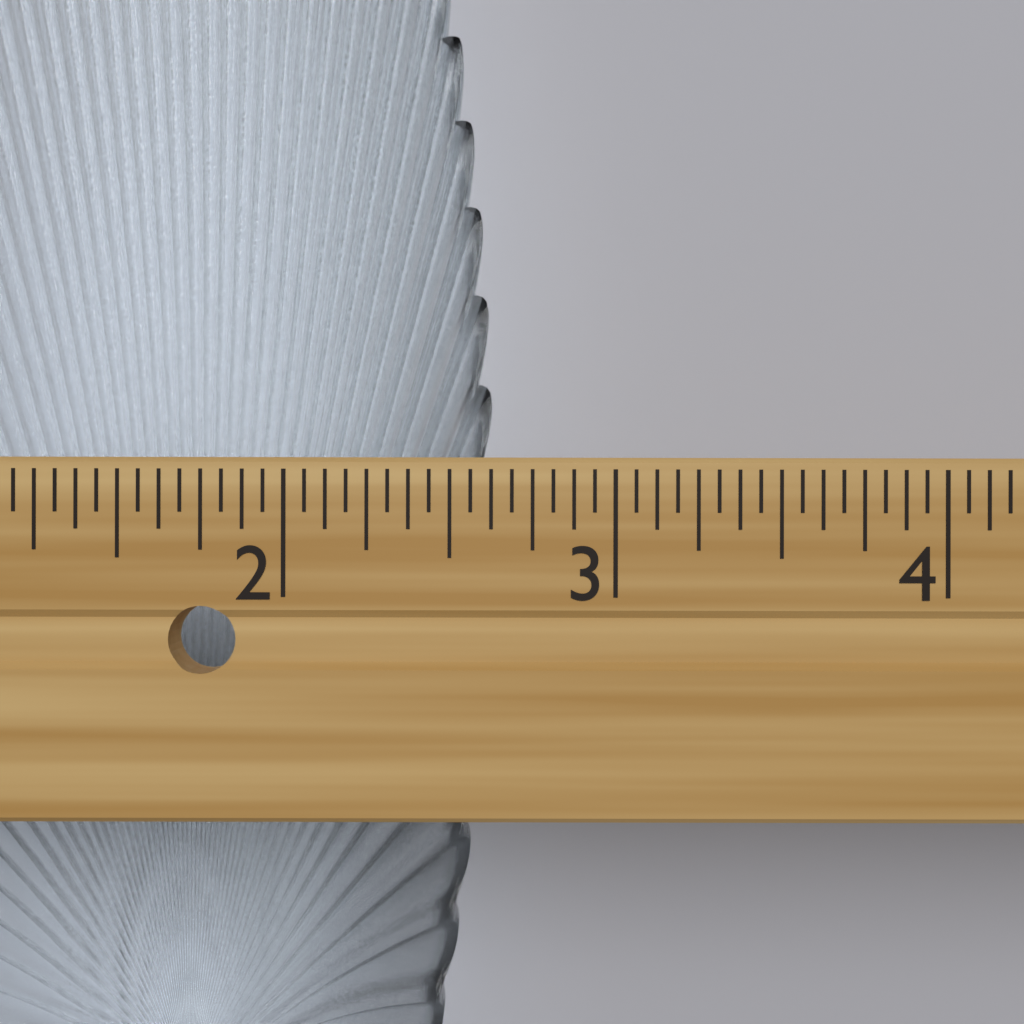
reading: 2.6250 in
